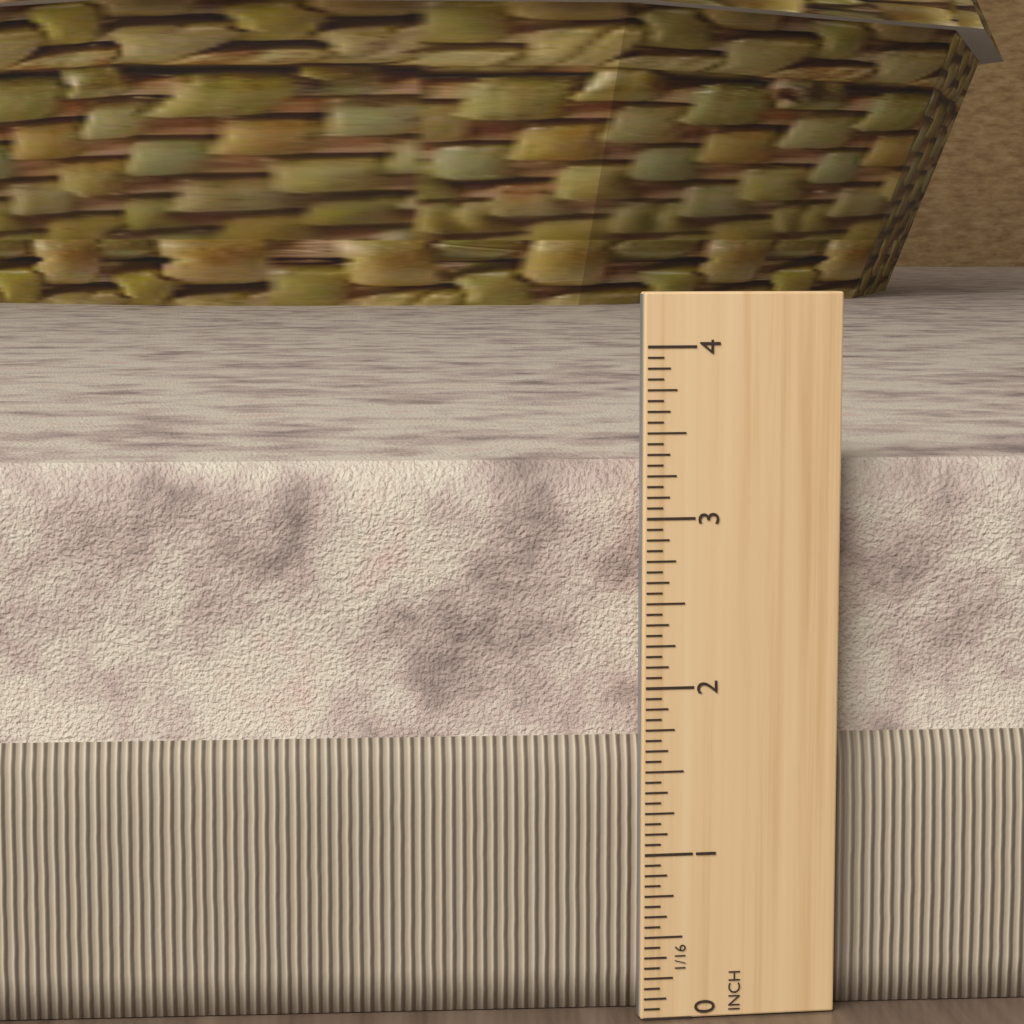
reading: 3.3125 in
